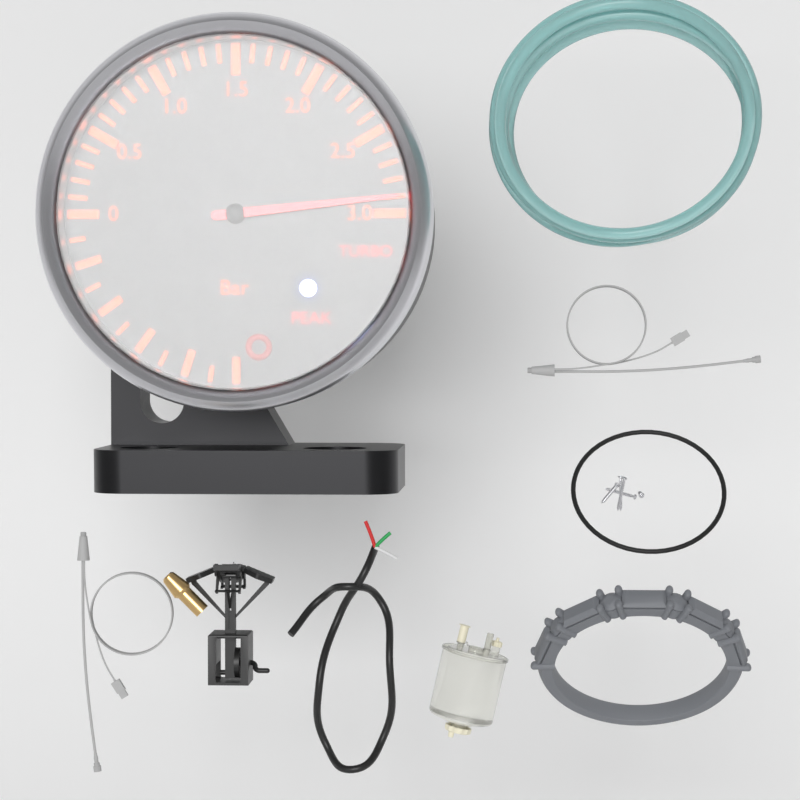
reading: 2.9 bar
